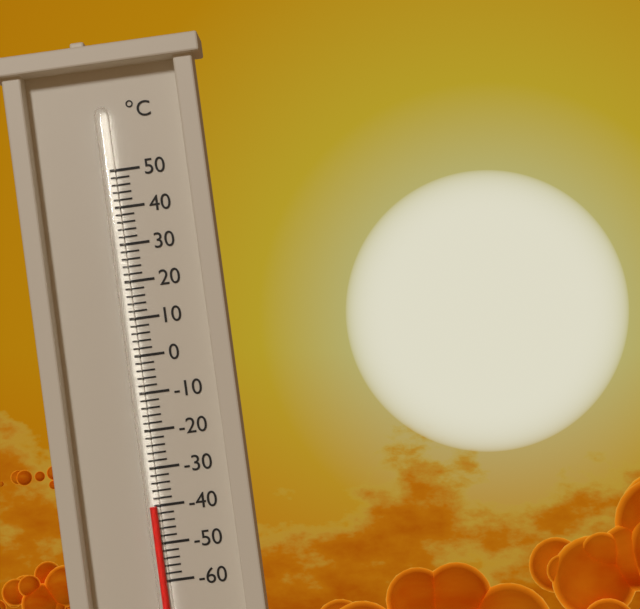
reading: -40 °C
